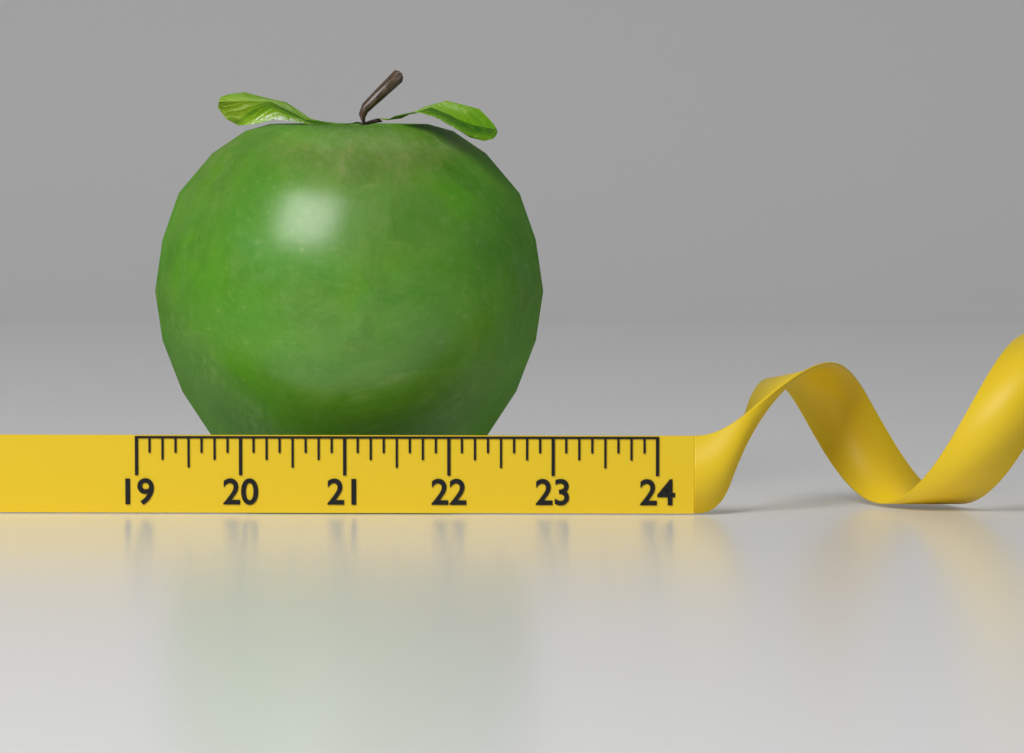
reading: 22.875 (no unit)
